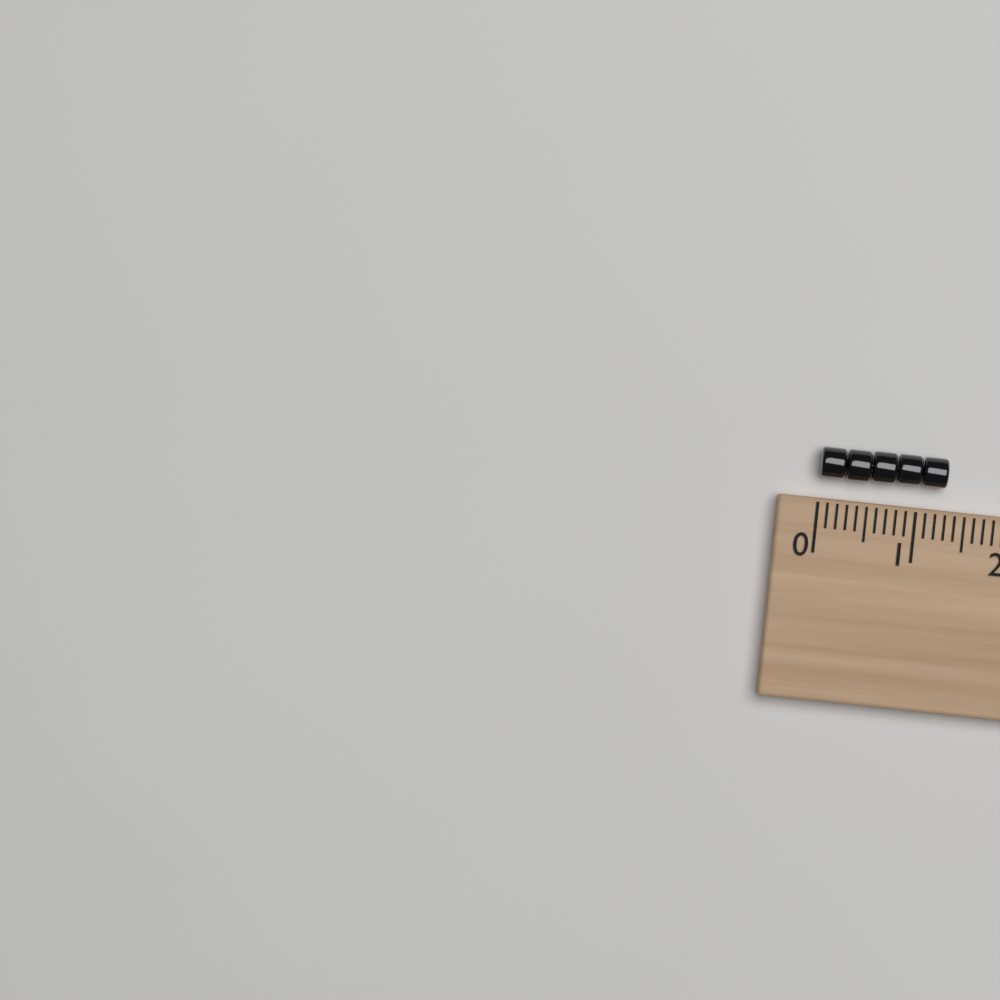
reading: 1.3 (no unit)
